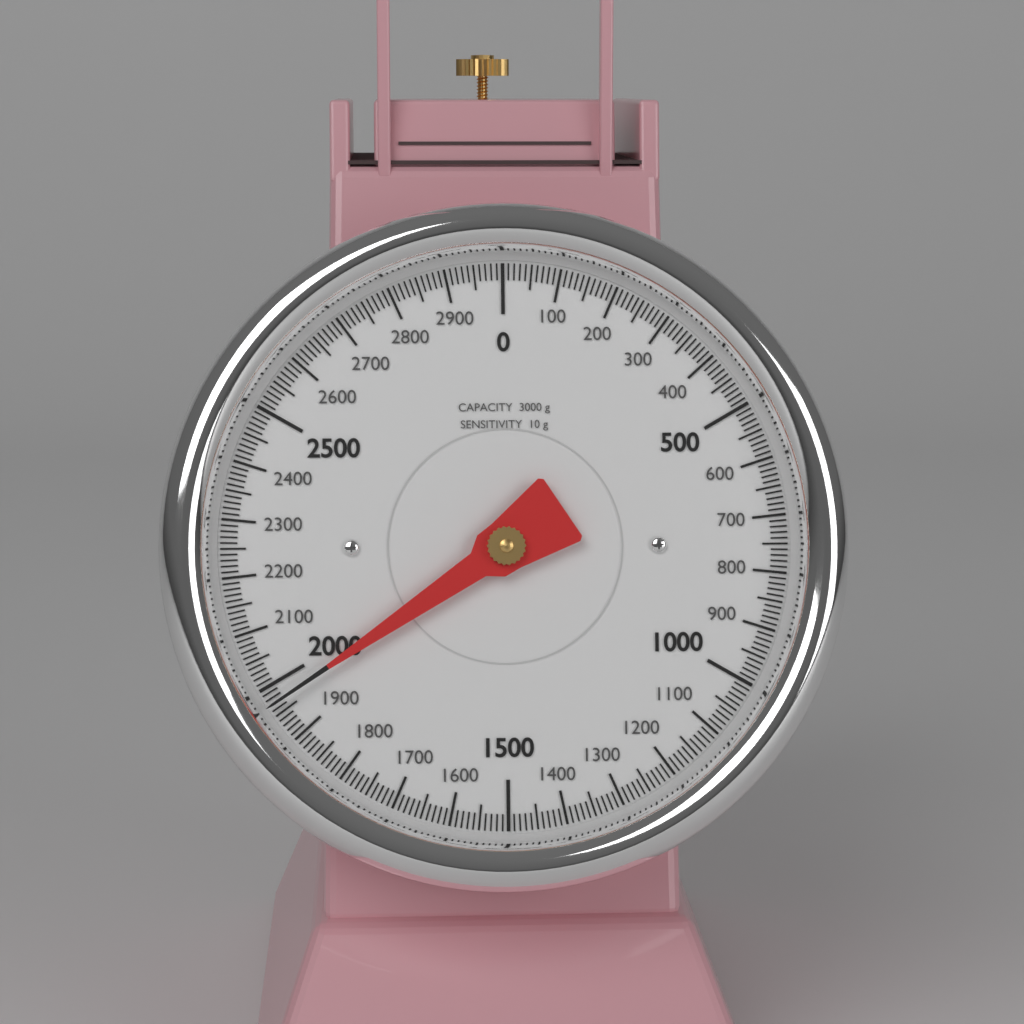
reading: 1970 g
